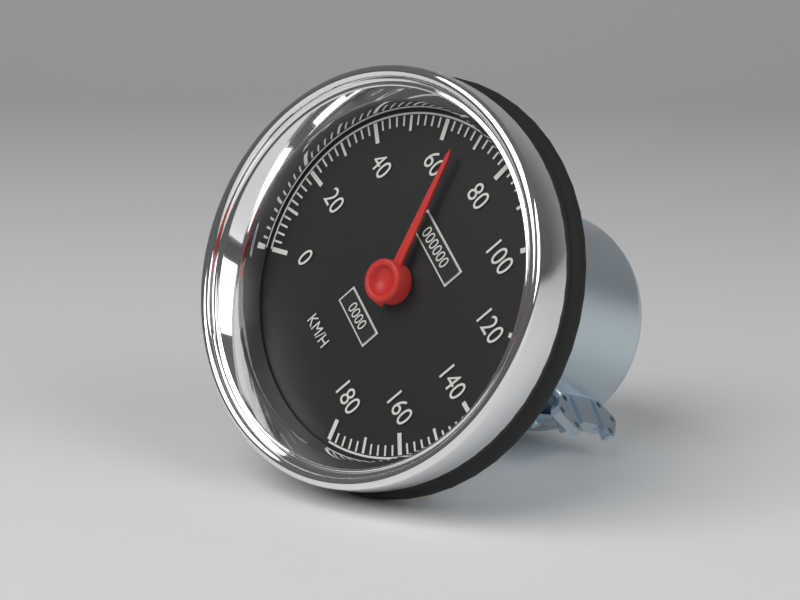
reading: 66 km/h
